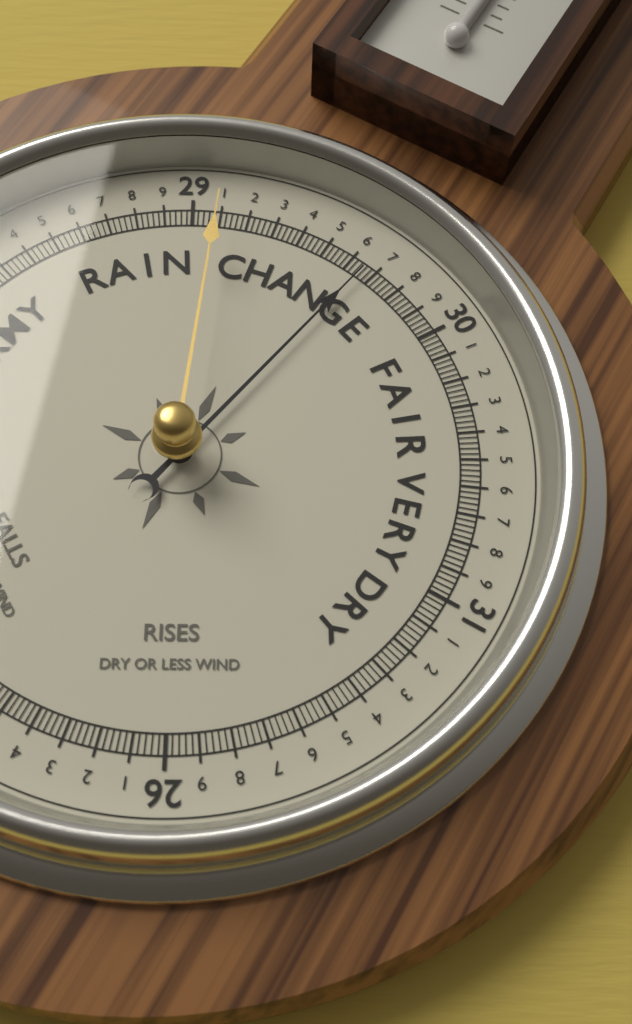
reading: 29.66 (no unit)
